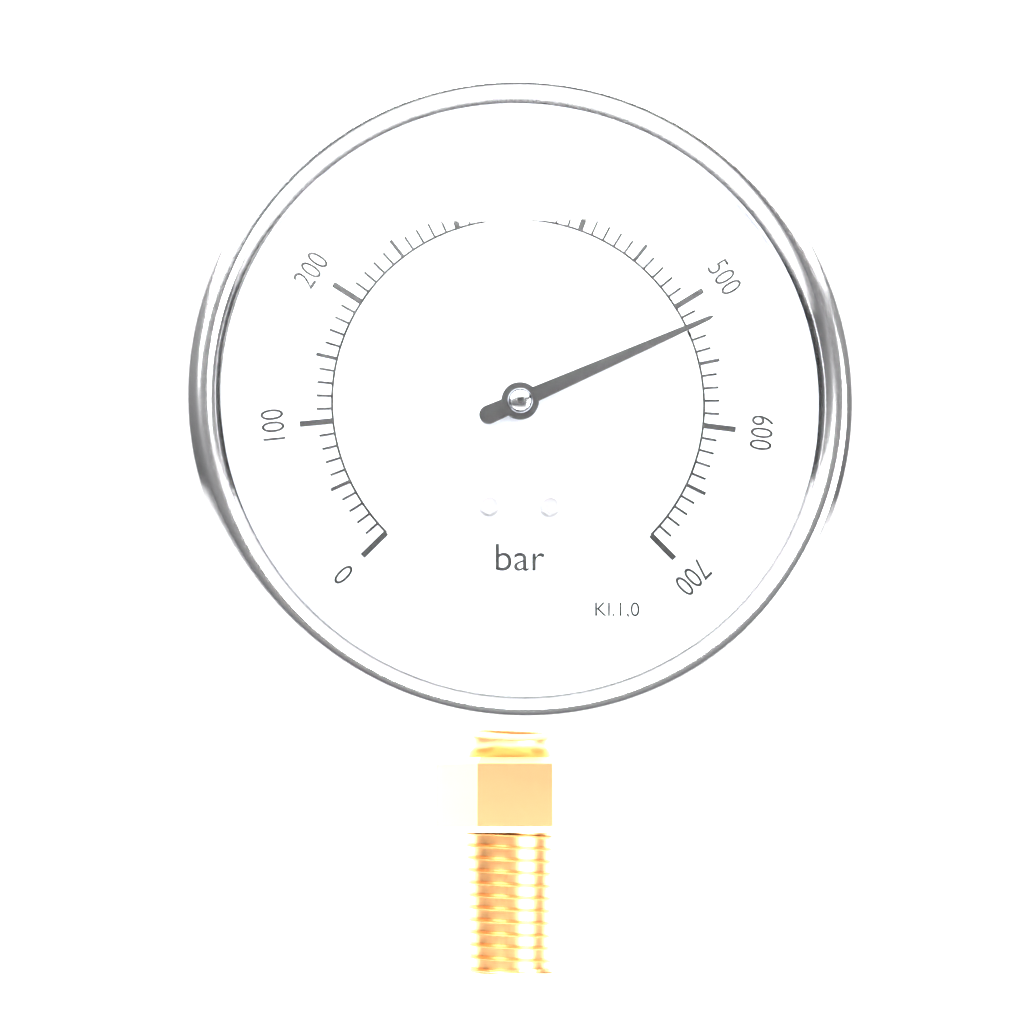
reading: 520 bar
